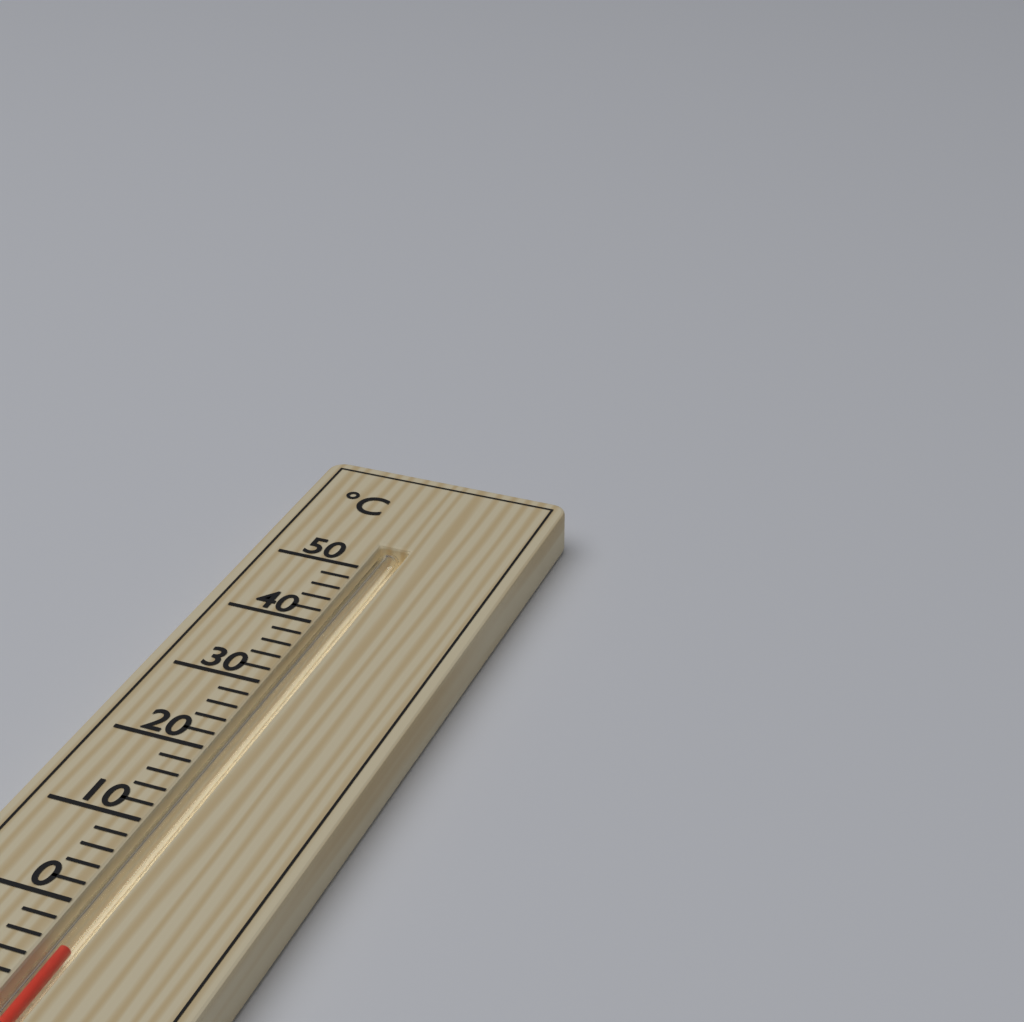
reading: -4 °C
